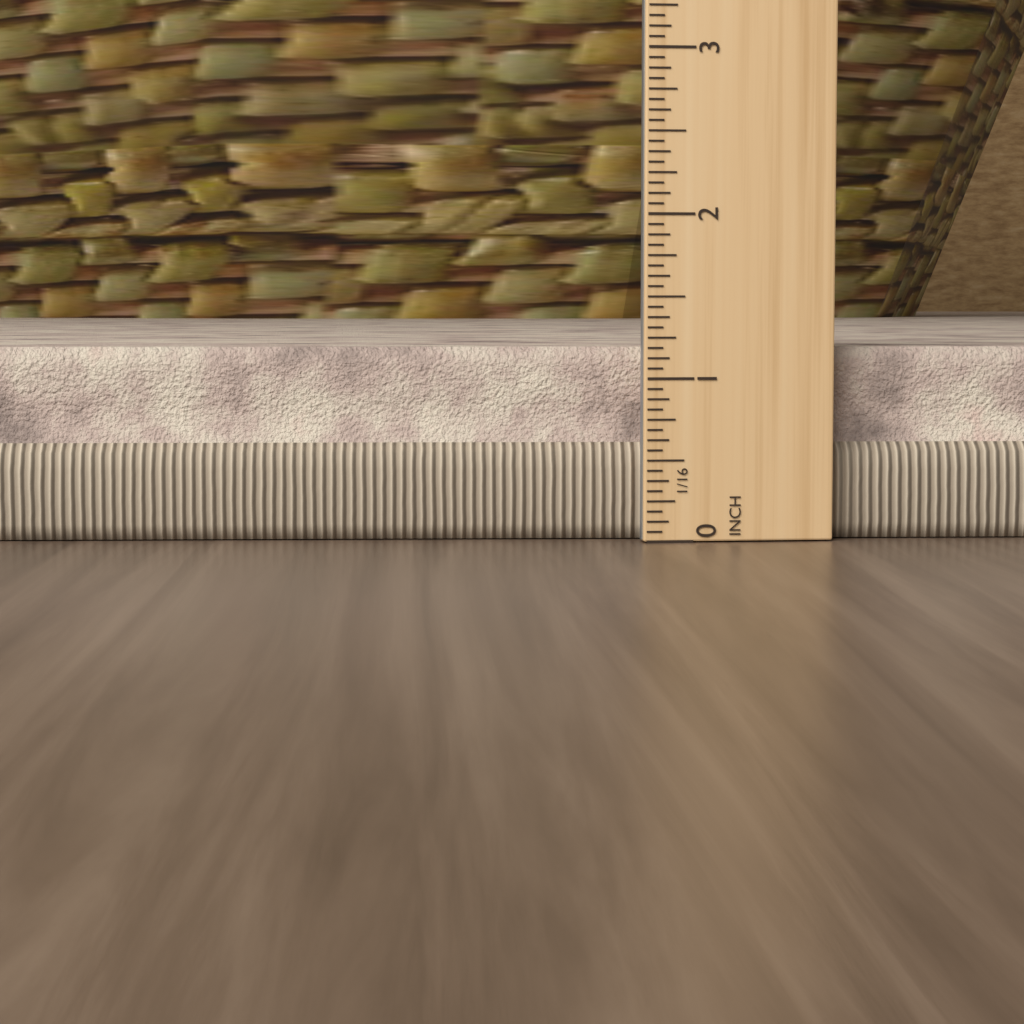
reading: 1.1875 in
